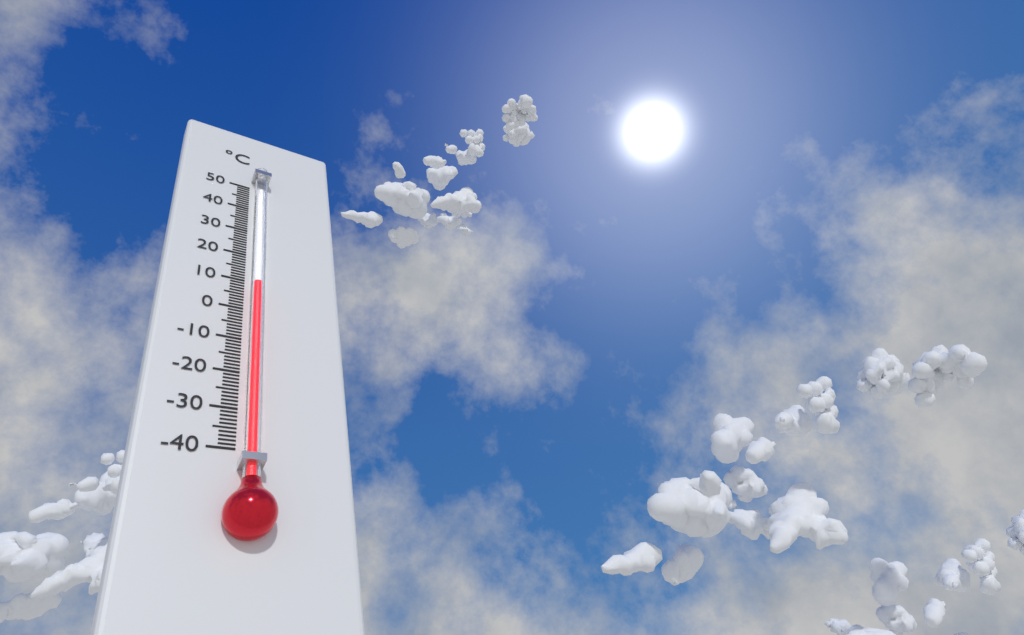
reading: 8 °C
